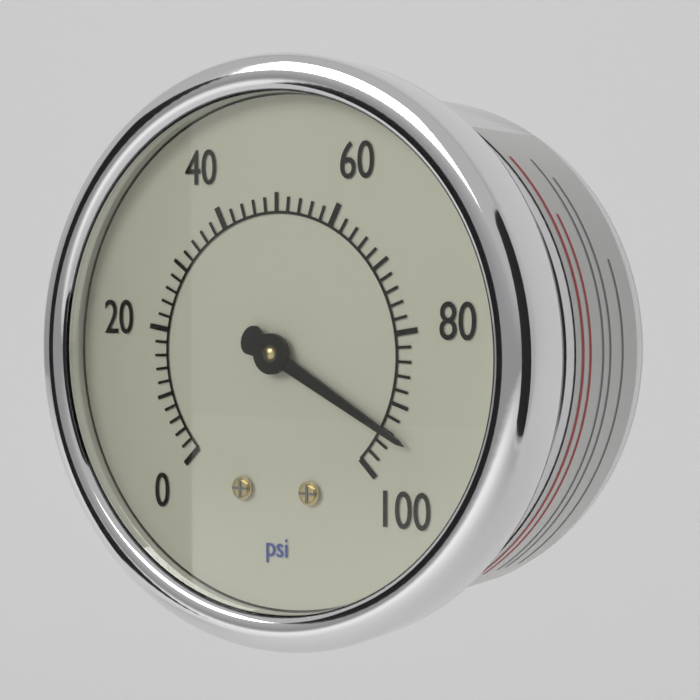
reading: 94 psi
